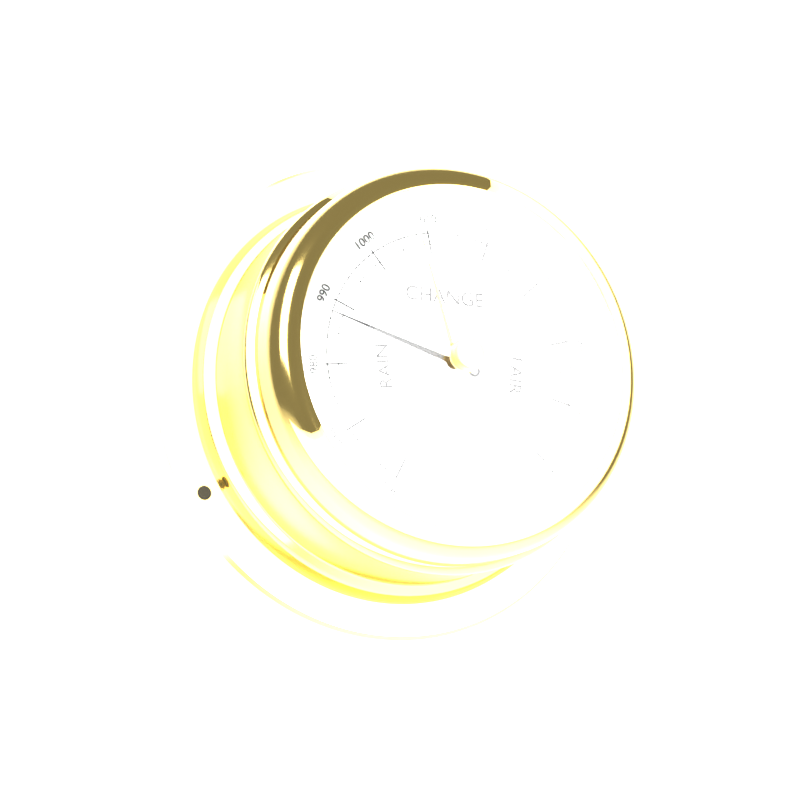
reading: 988 mbar
